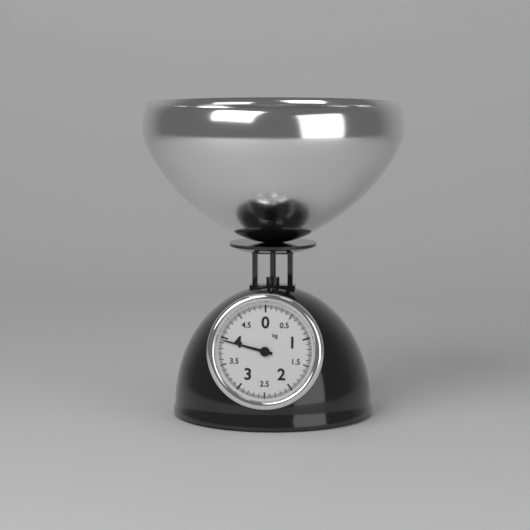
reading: 3.950 kg
